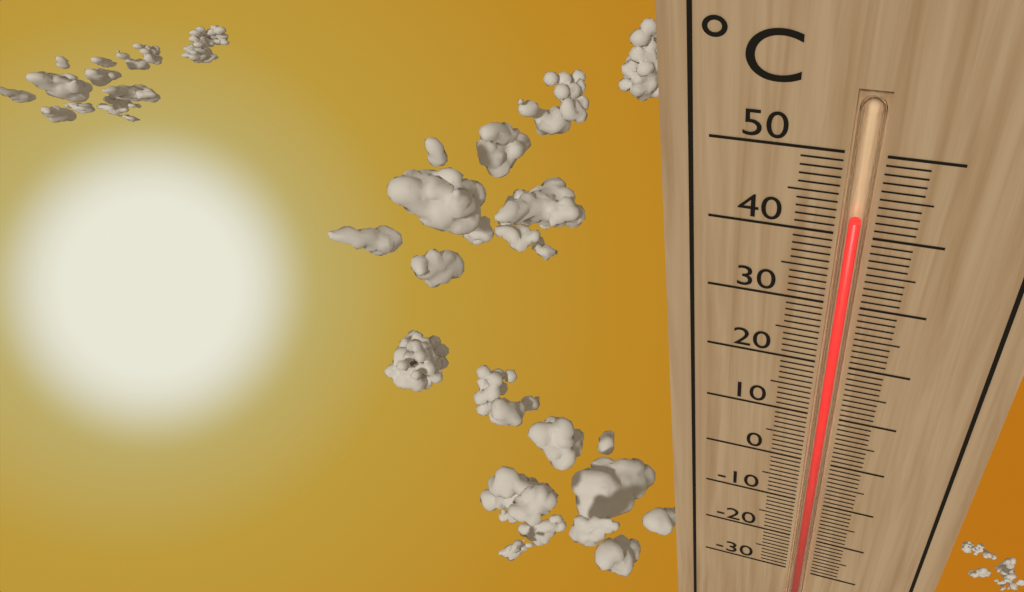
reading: 42 °C
